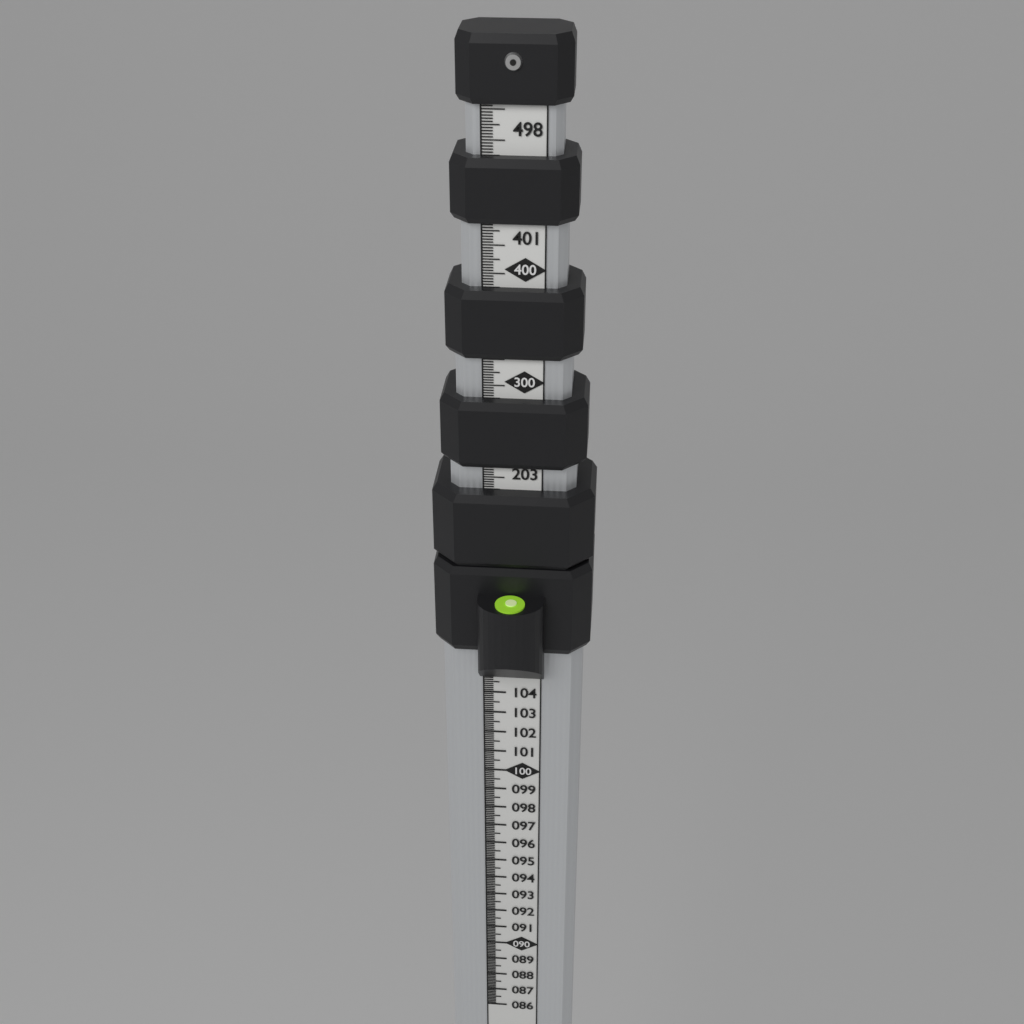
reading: 104.8 (no unit)
